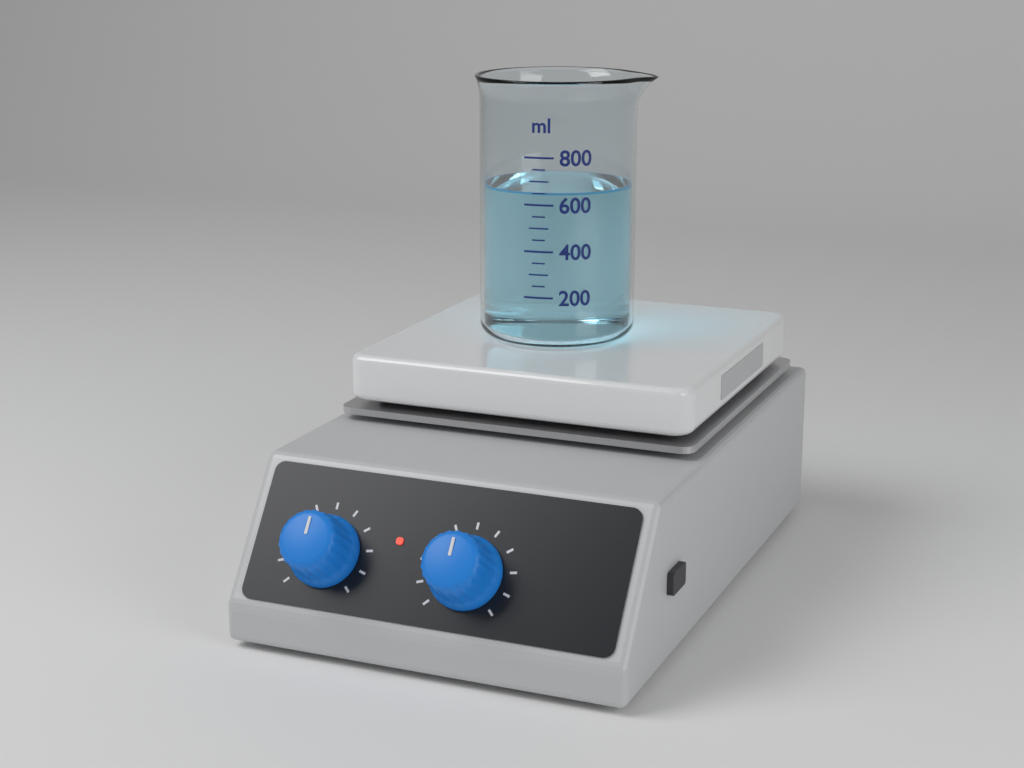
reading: 650 ml
